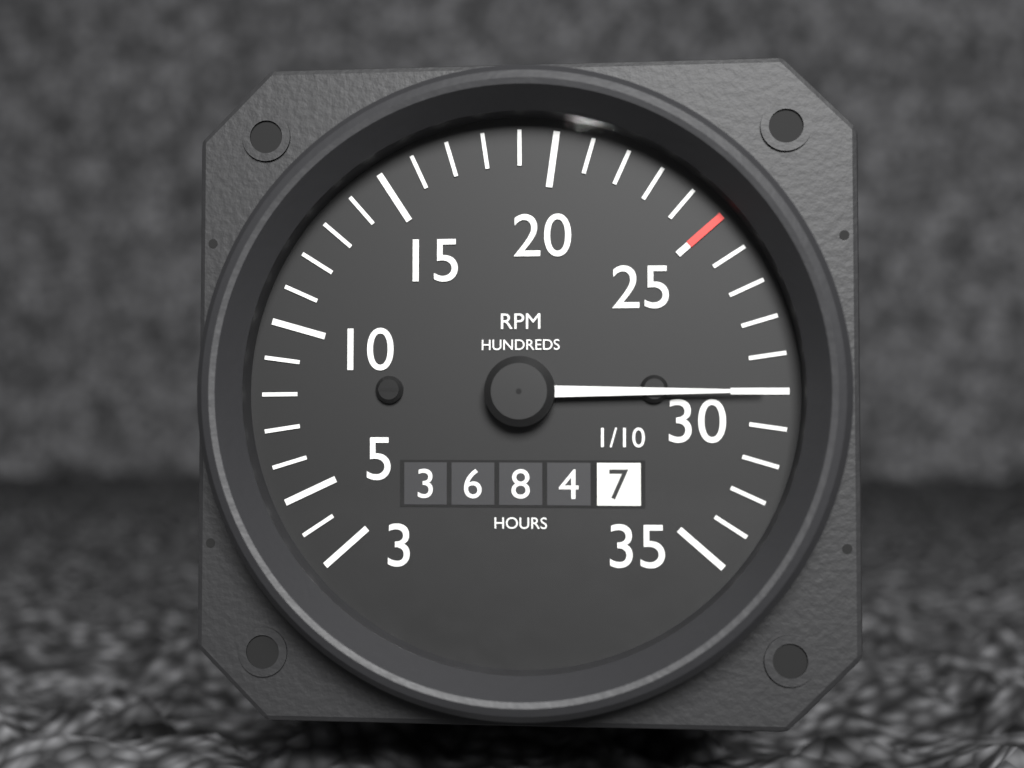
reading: 3000 RPM
